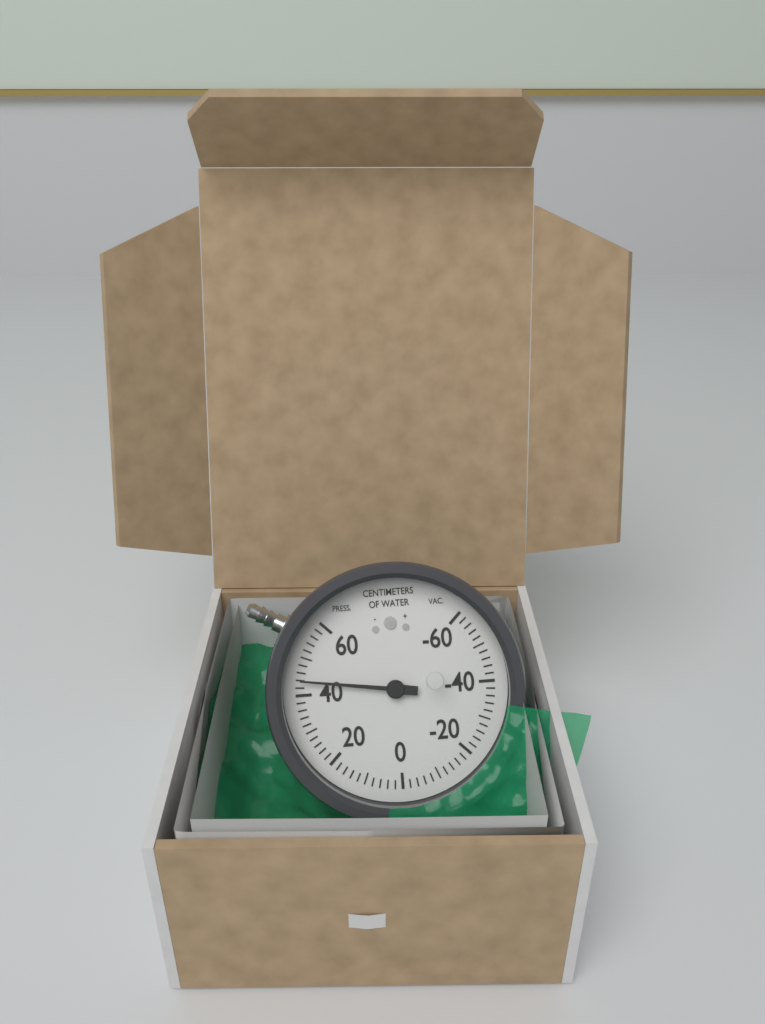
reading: 44 cmH2O
